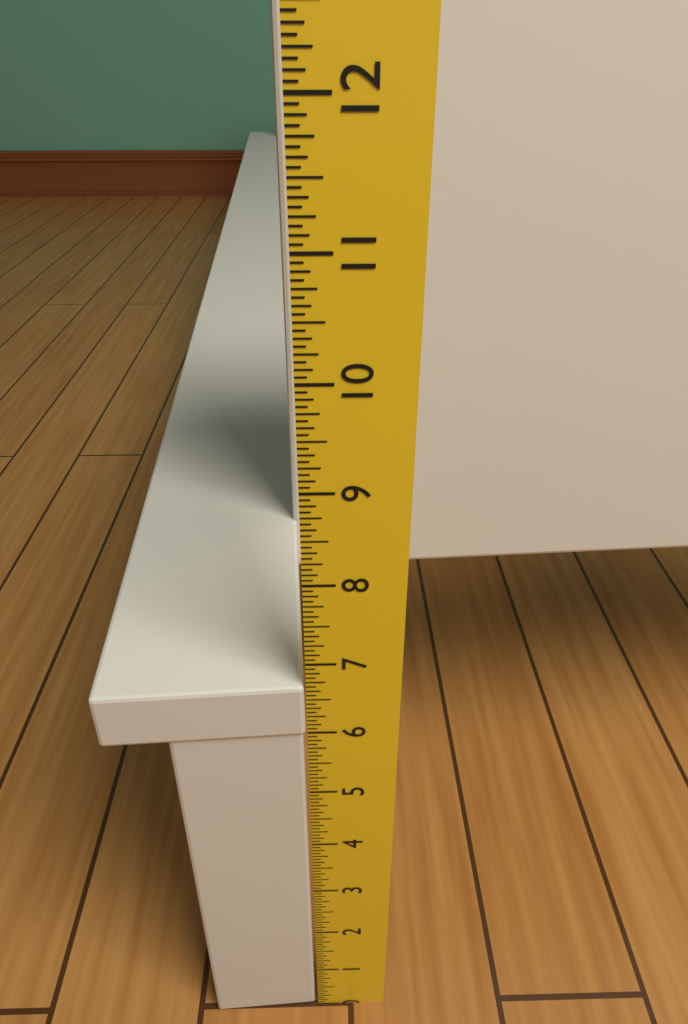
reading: 6.6875 in
